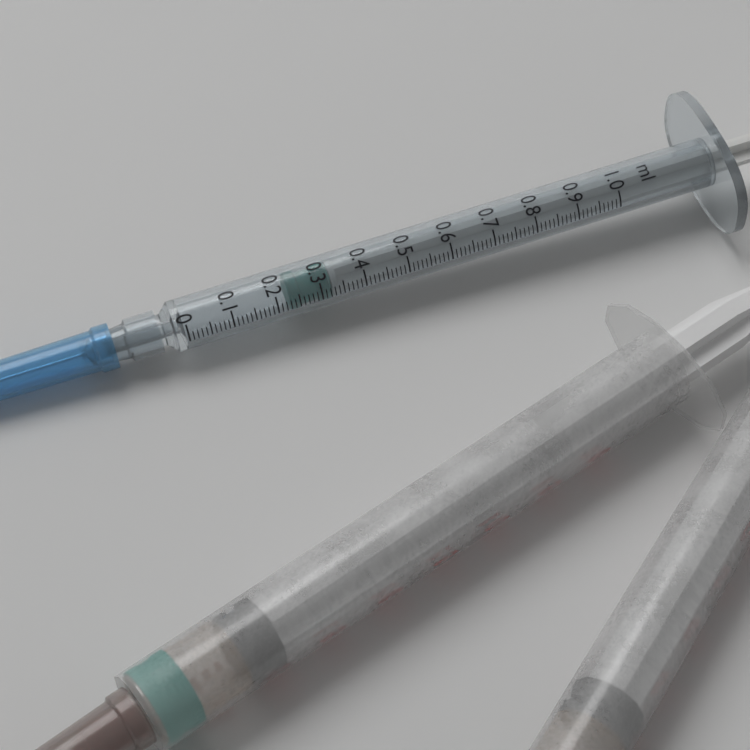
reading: 0.23 ml
